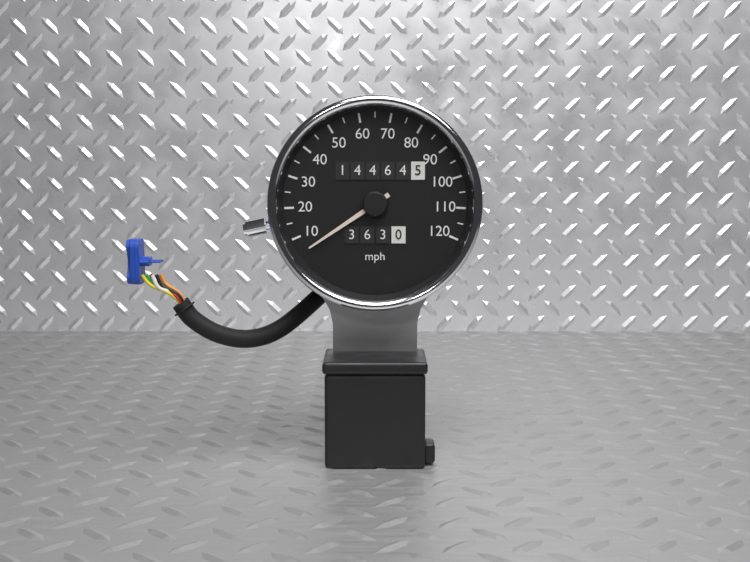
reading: 5 mph
